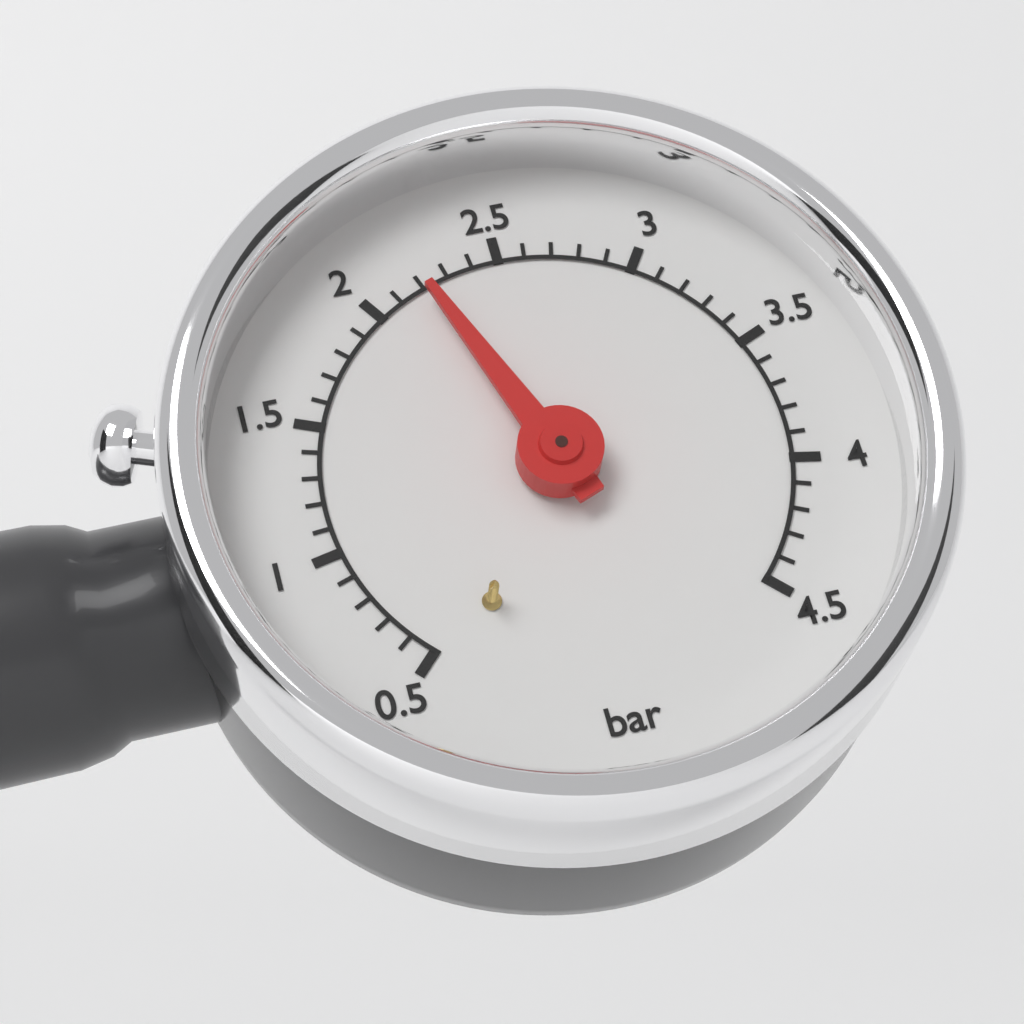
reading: 2.2 bar
